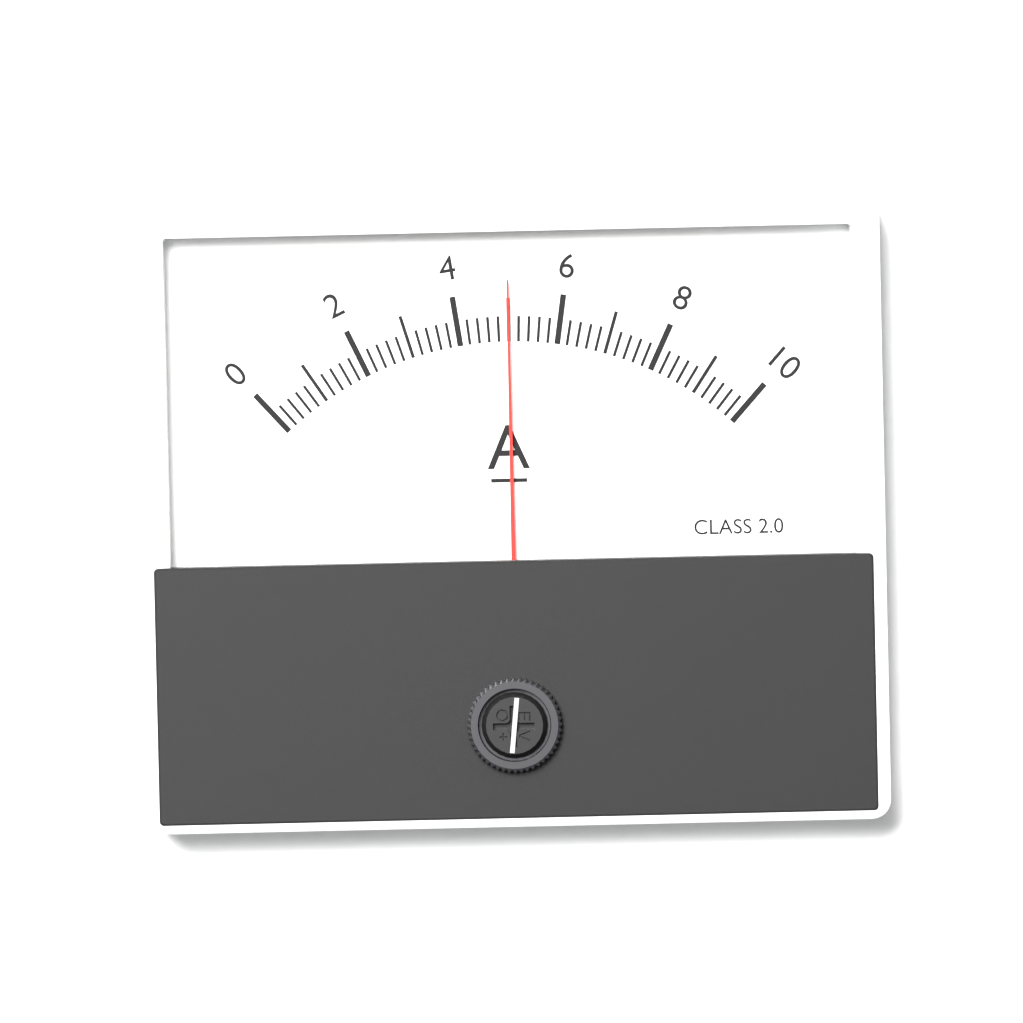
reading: 5.0 A
